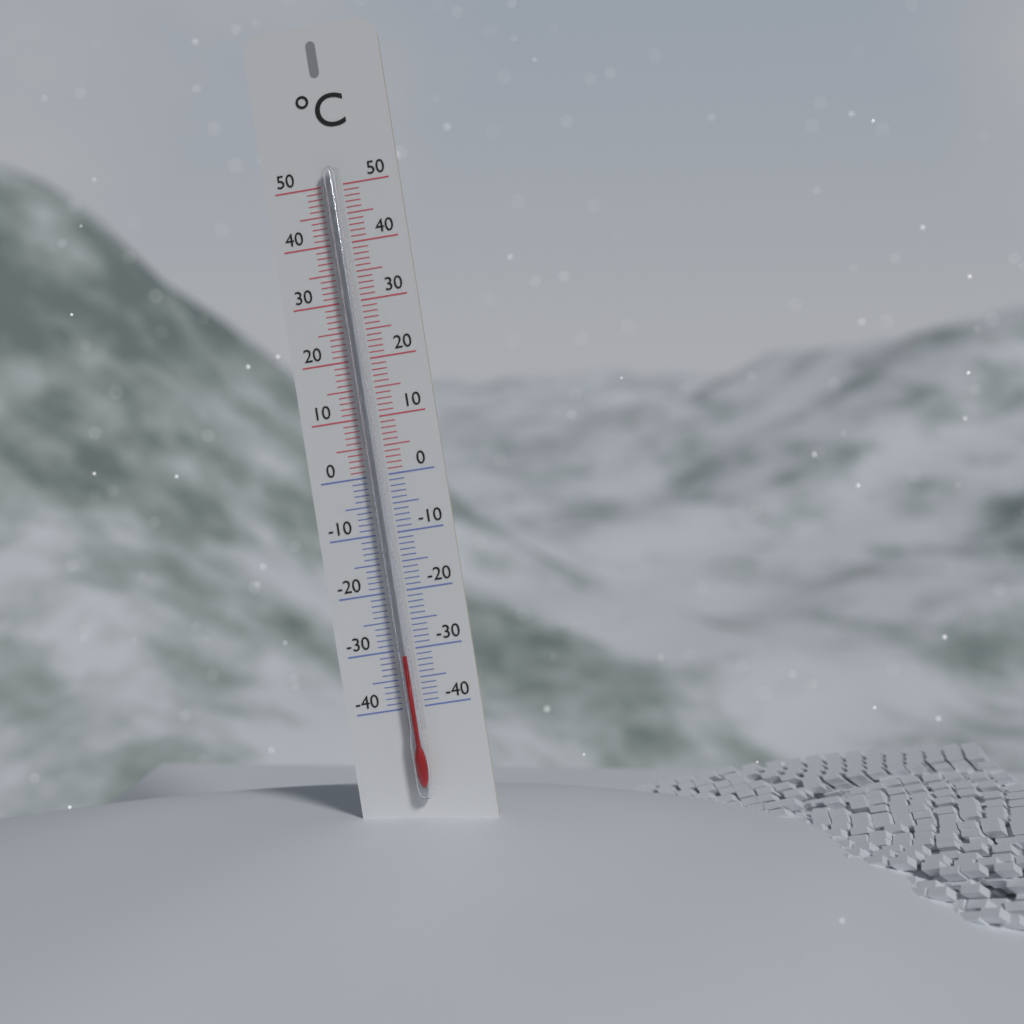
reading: -31 °C
